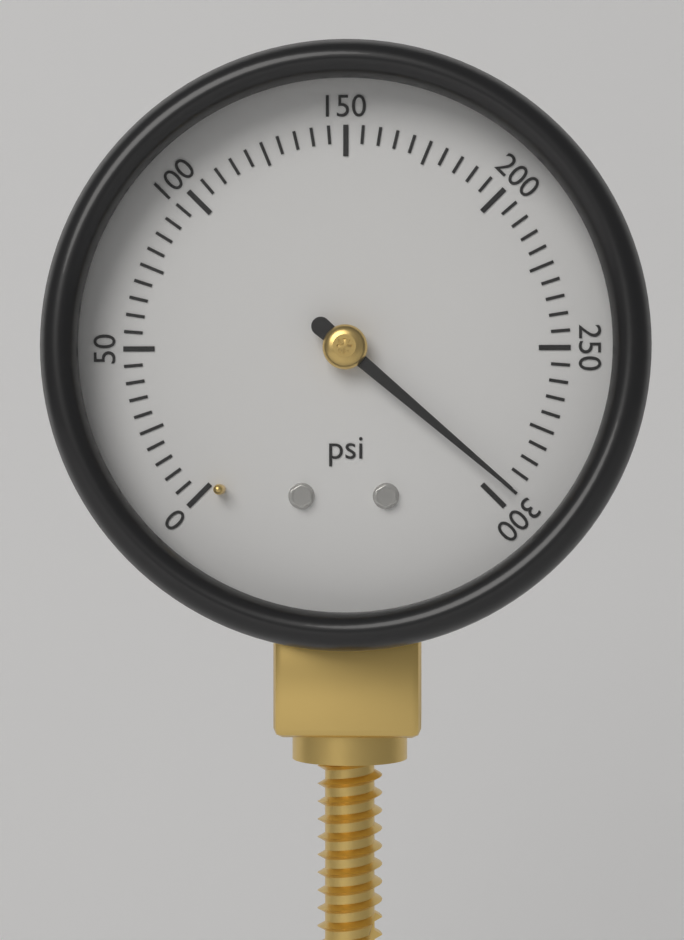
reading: 295 psi
